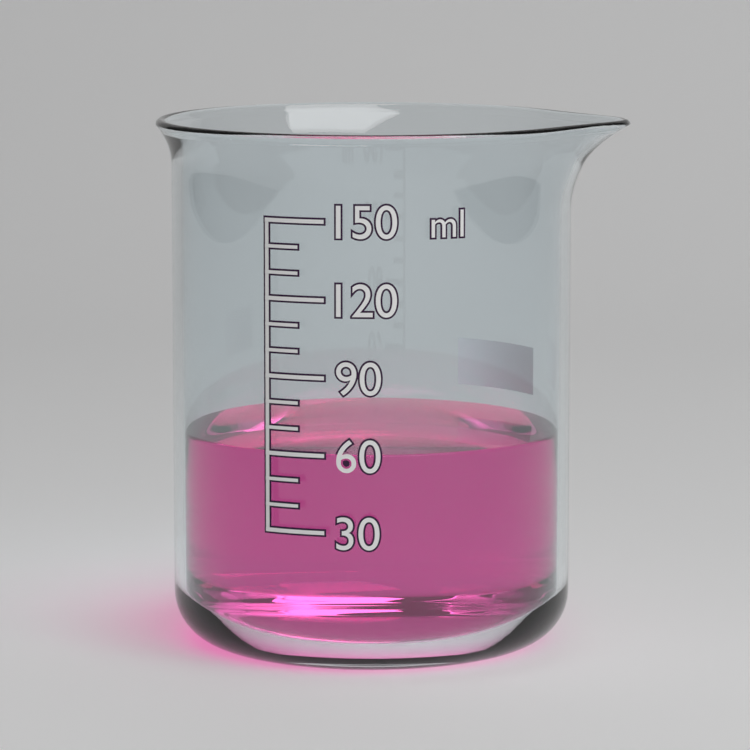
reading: 60 ml
